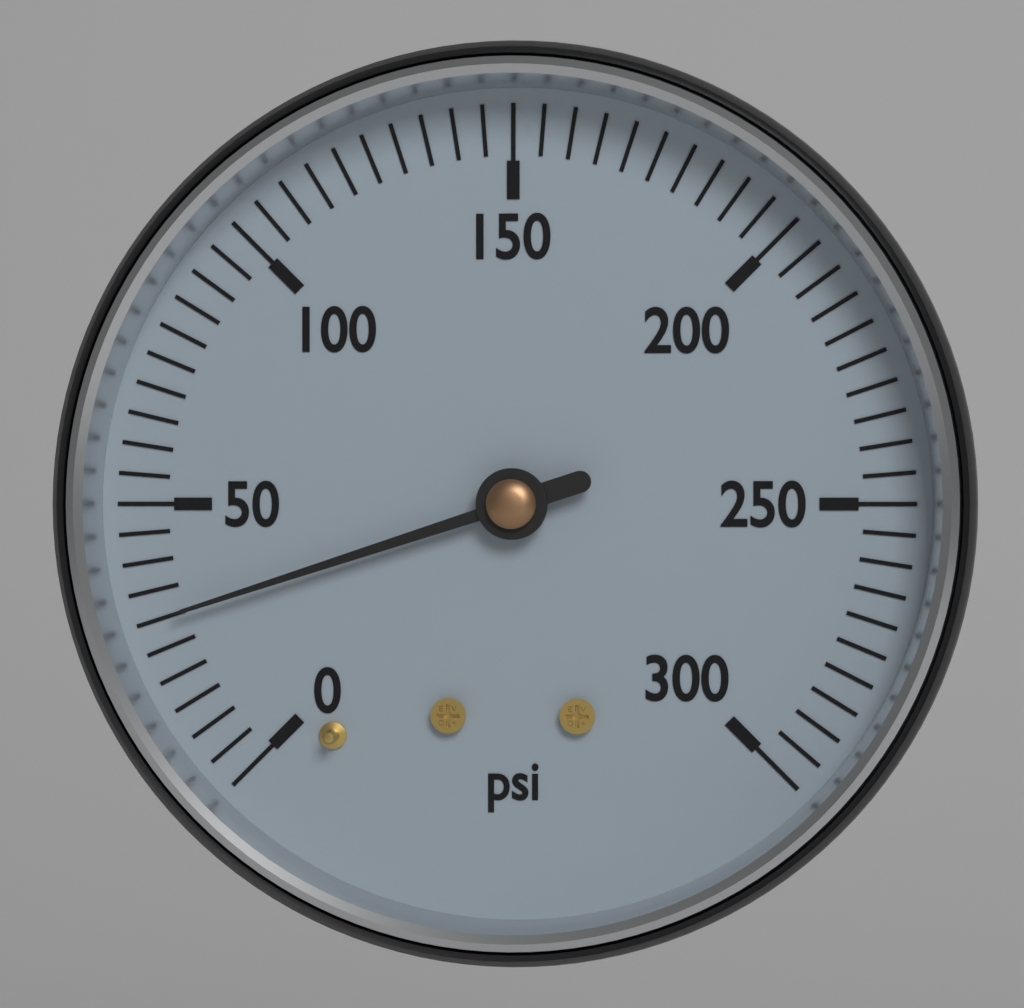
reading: 30 psi
